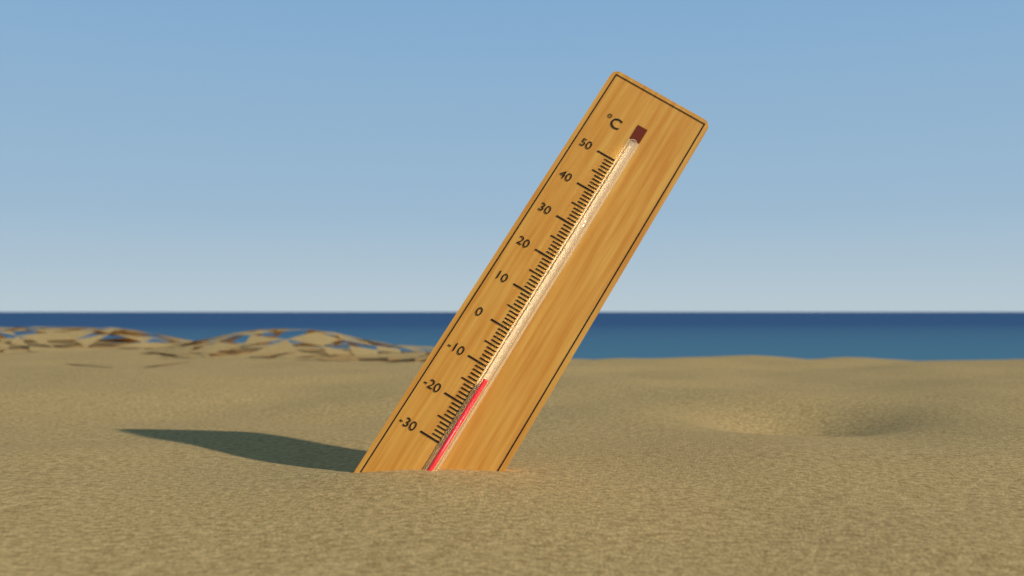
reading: -13 °C
